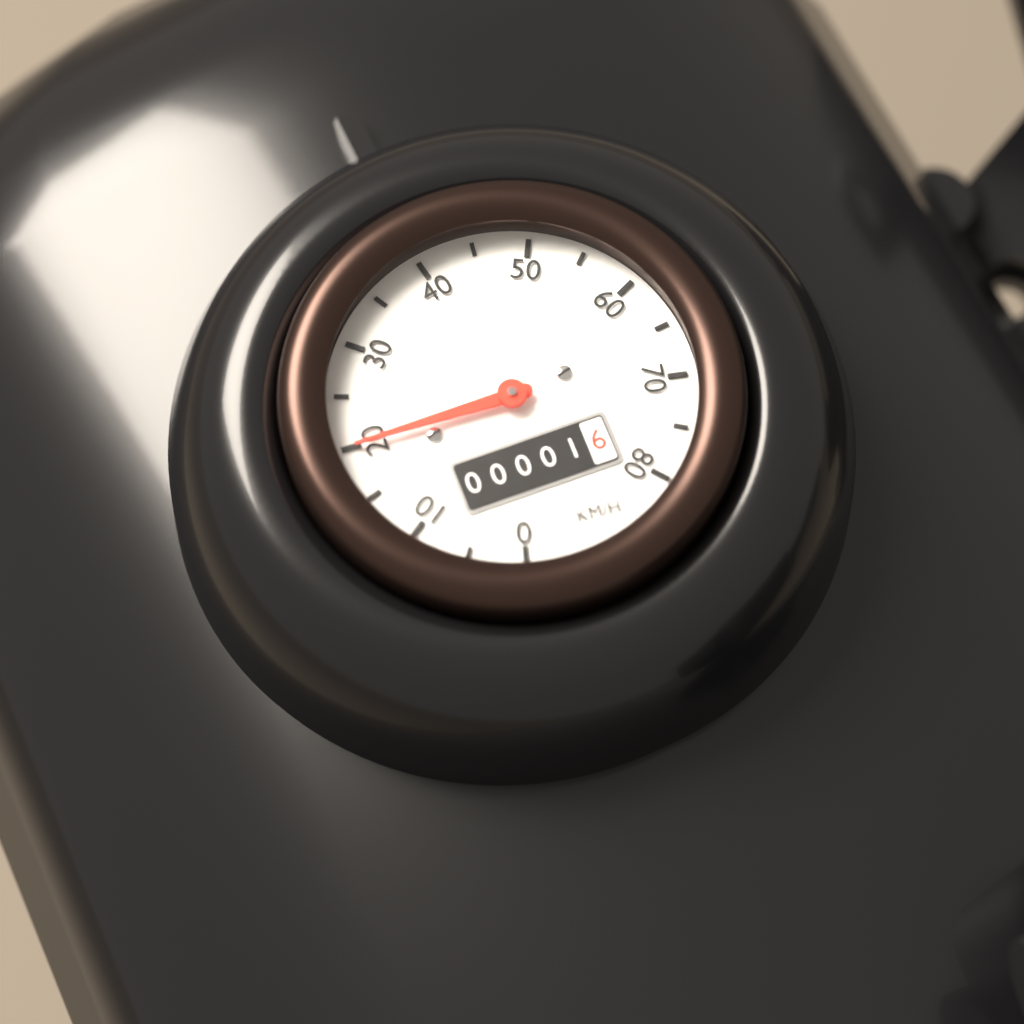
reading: 20 km/h
